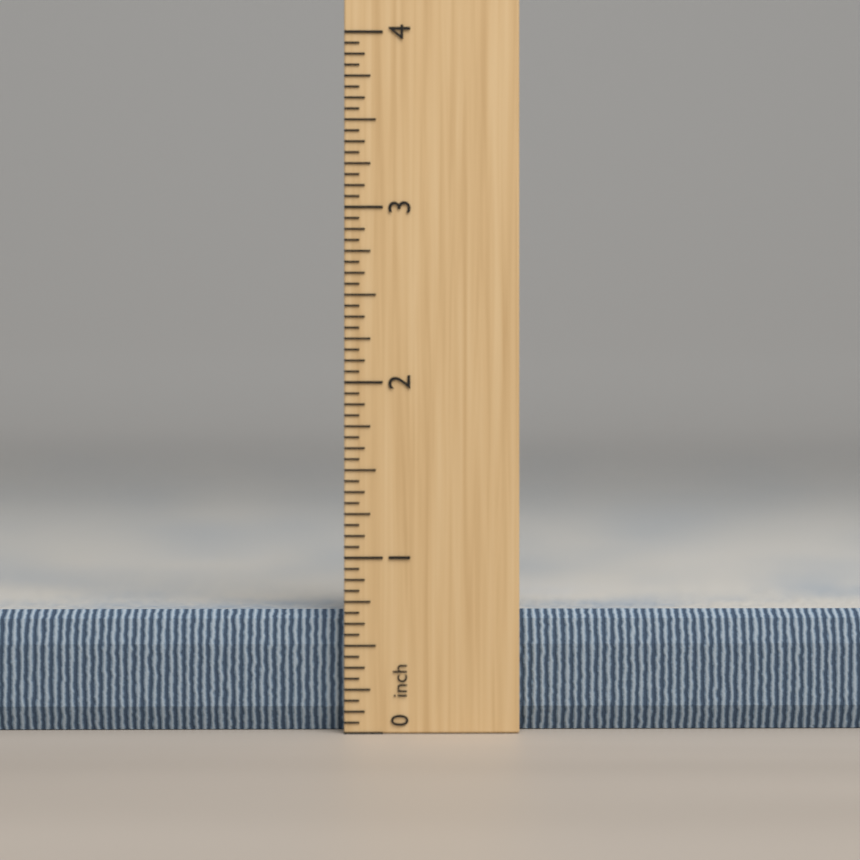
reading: 0.6875 inch
